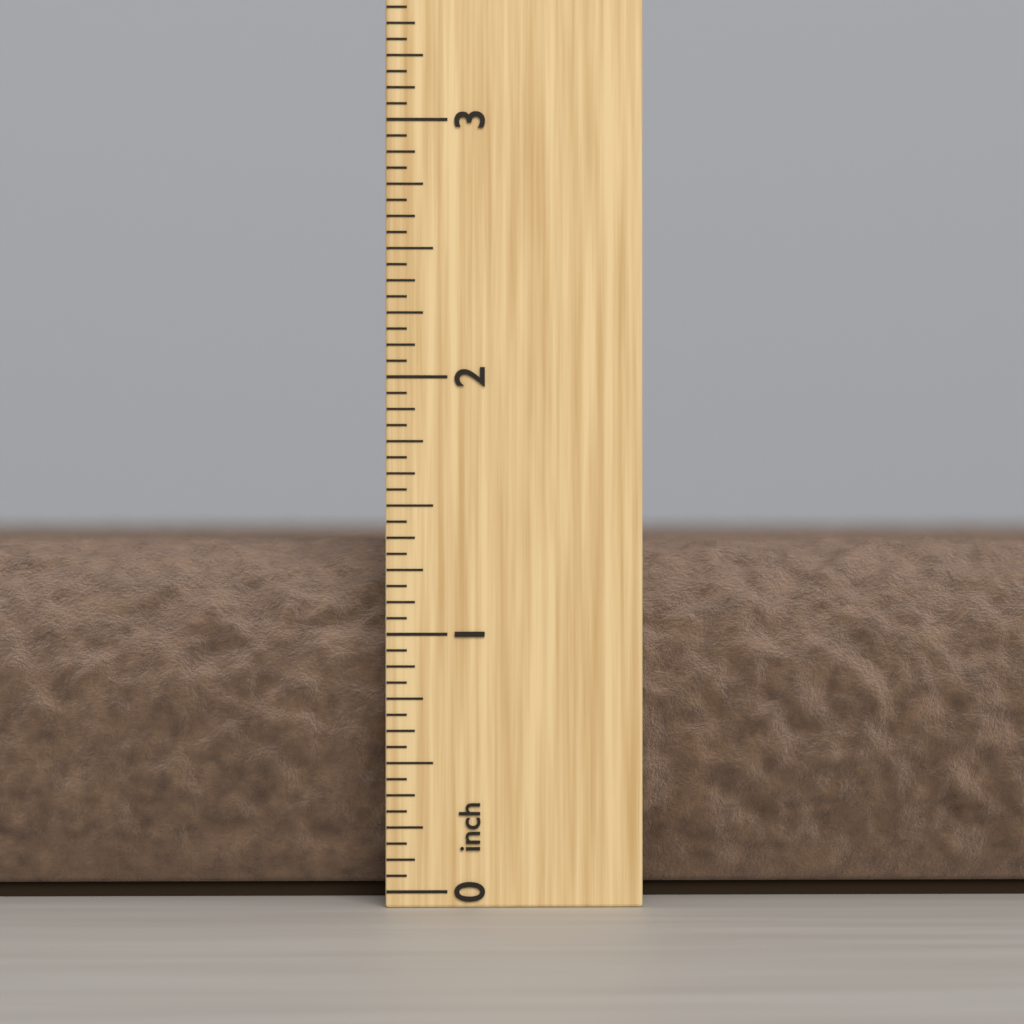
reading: 1.3750 inch
